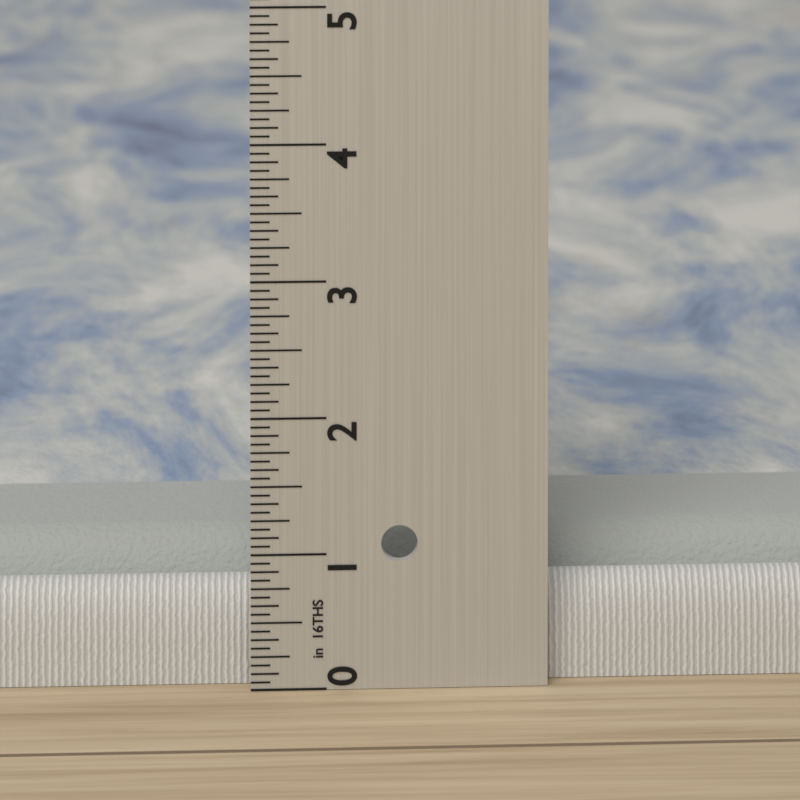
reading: 0.9375 in
